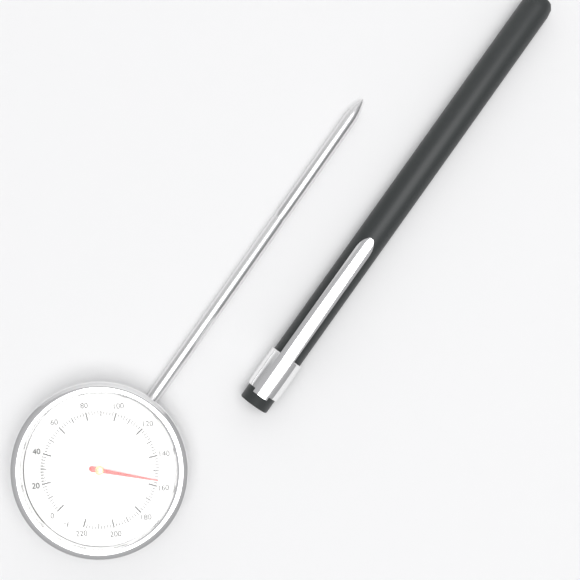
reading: 156 °F
